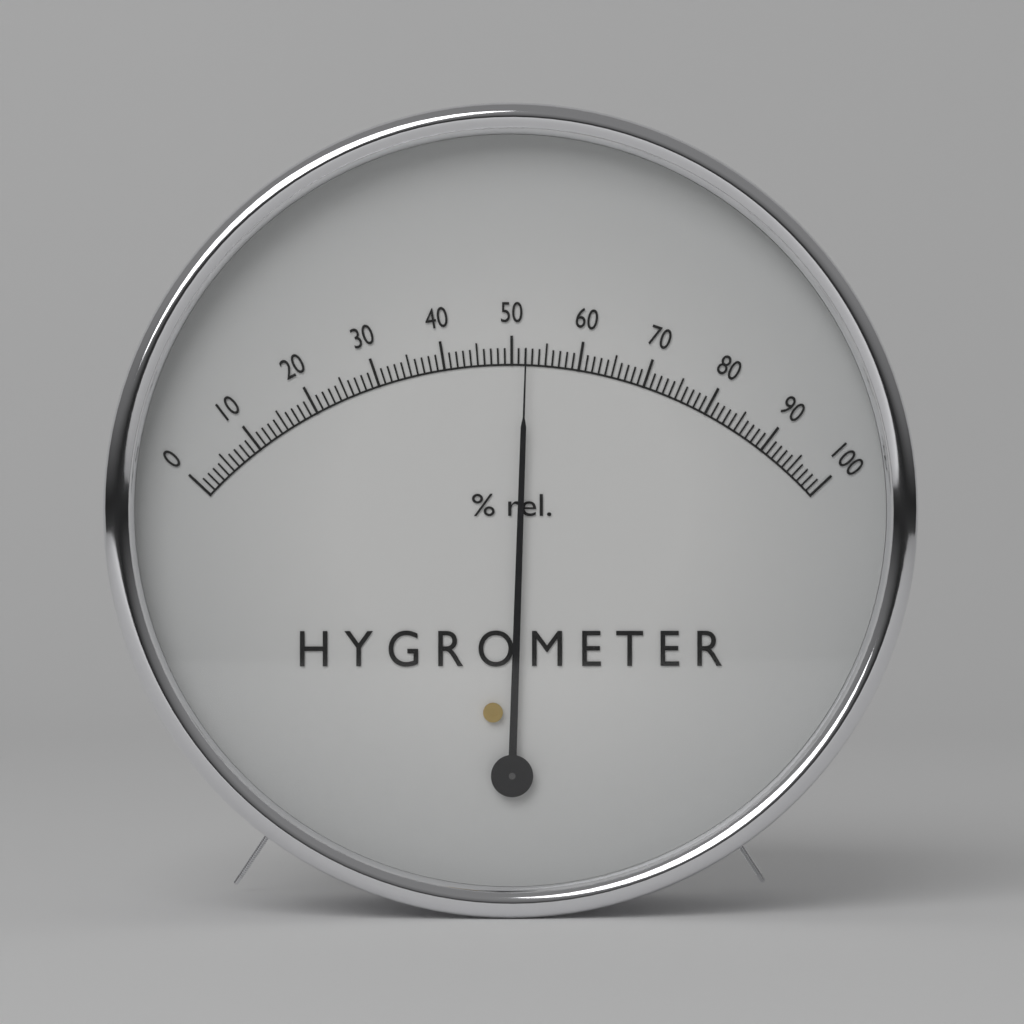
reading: 52 %
